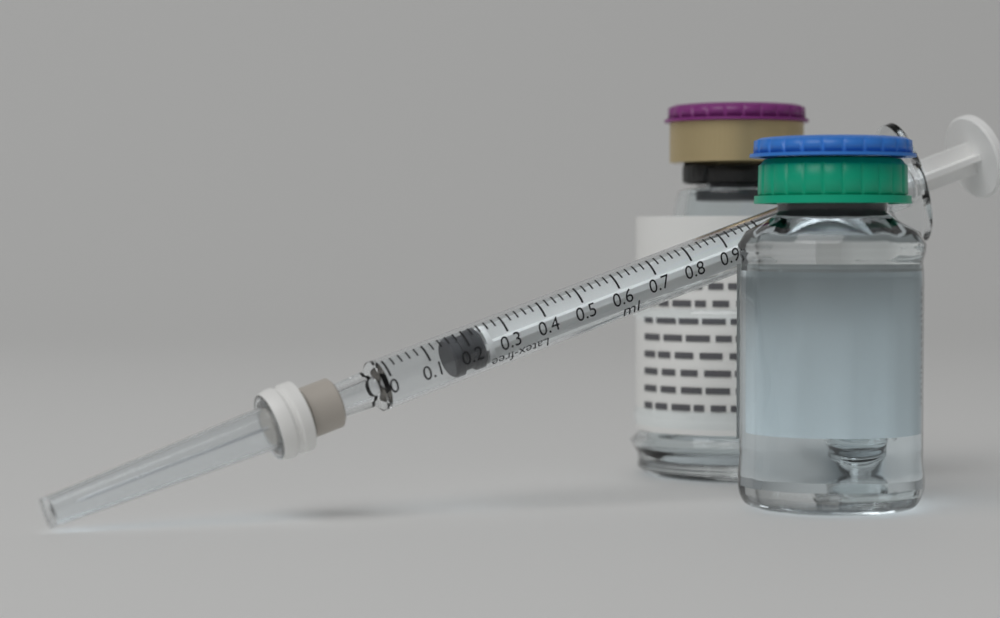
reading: 0.16 ml
